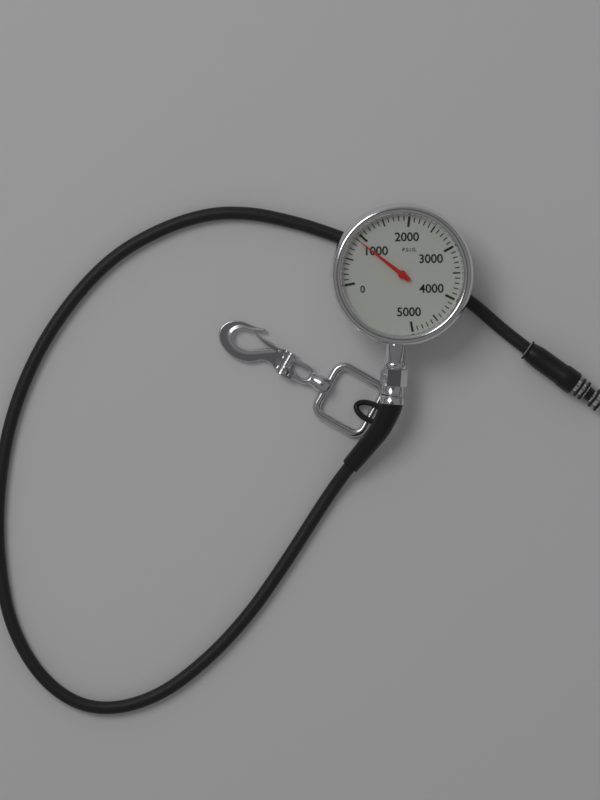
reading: 900 psi
